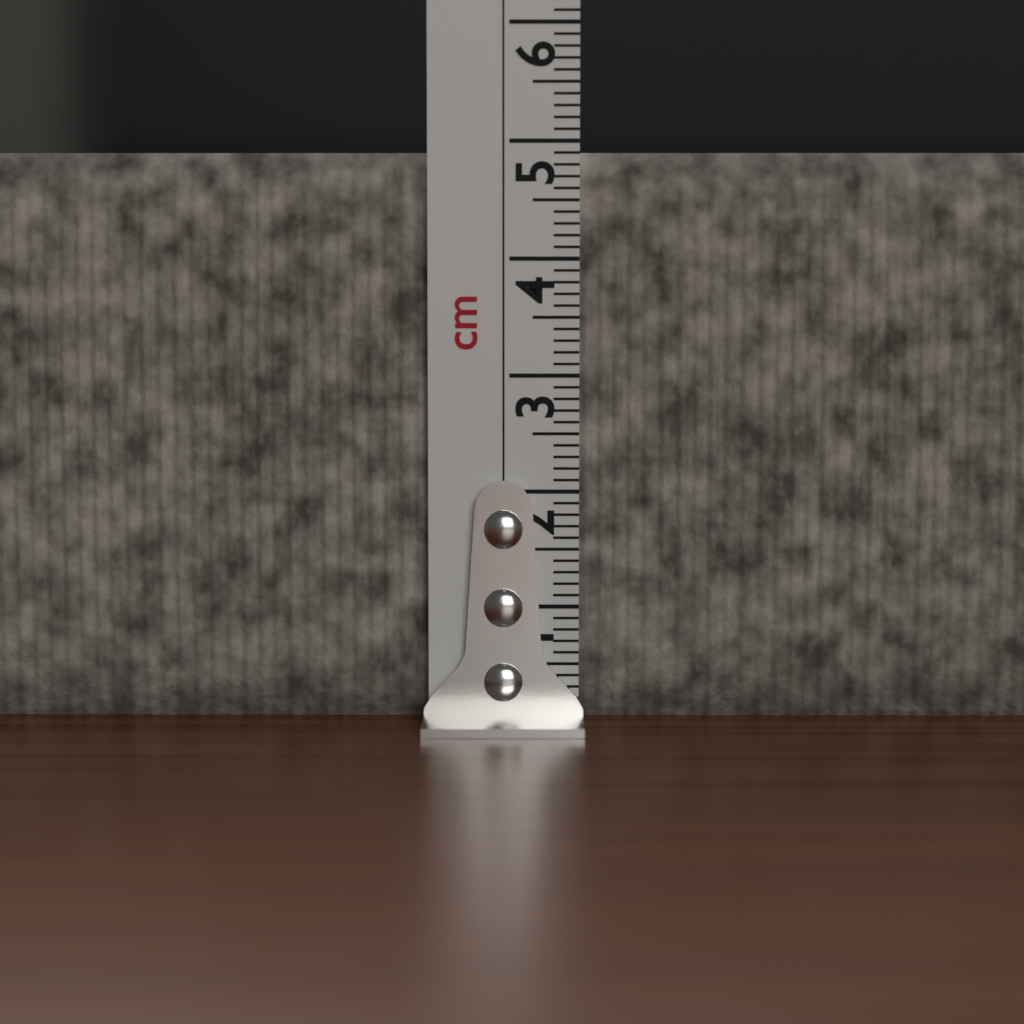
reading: 4.9 cm
